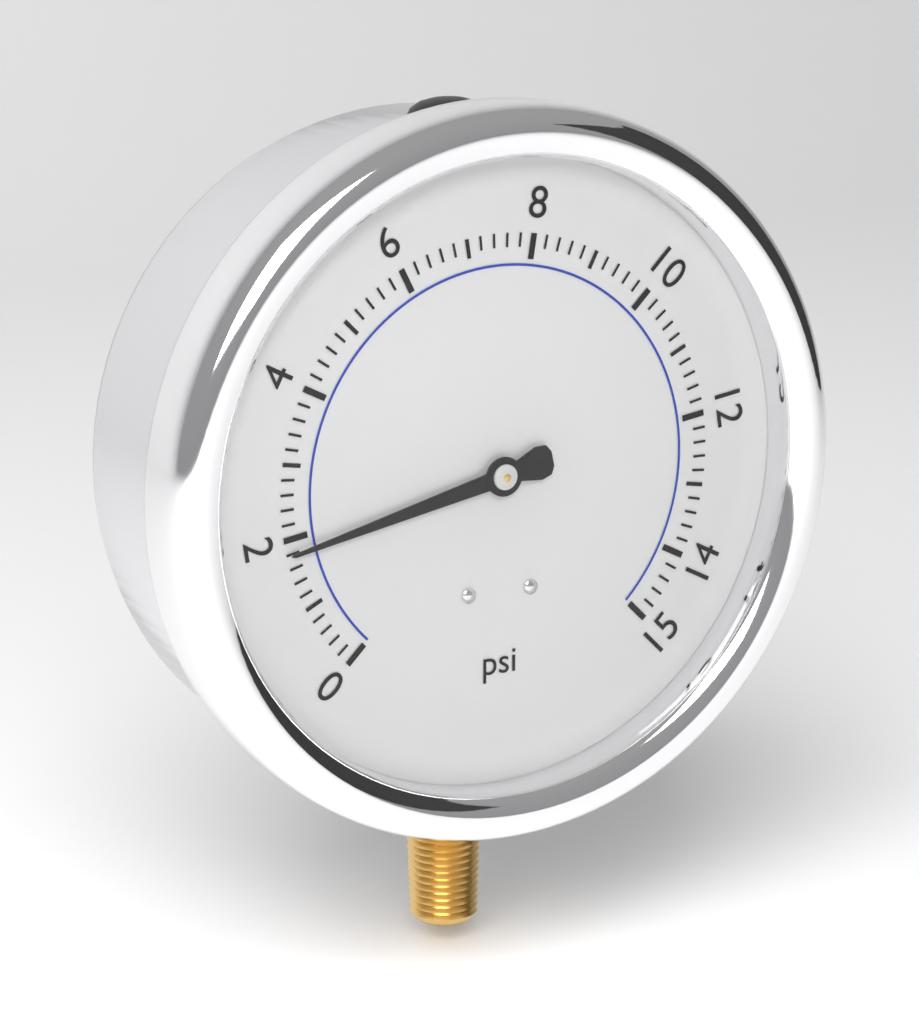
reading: 1.8 psi
